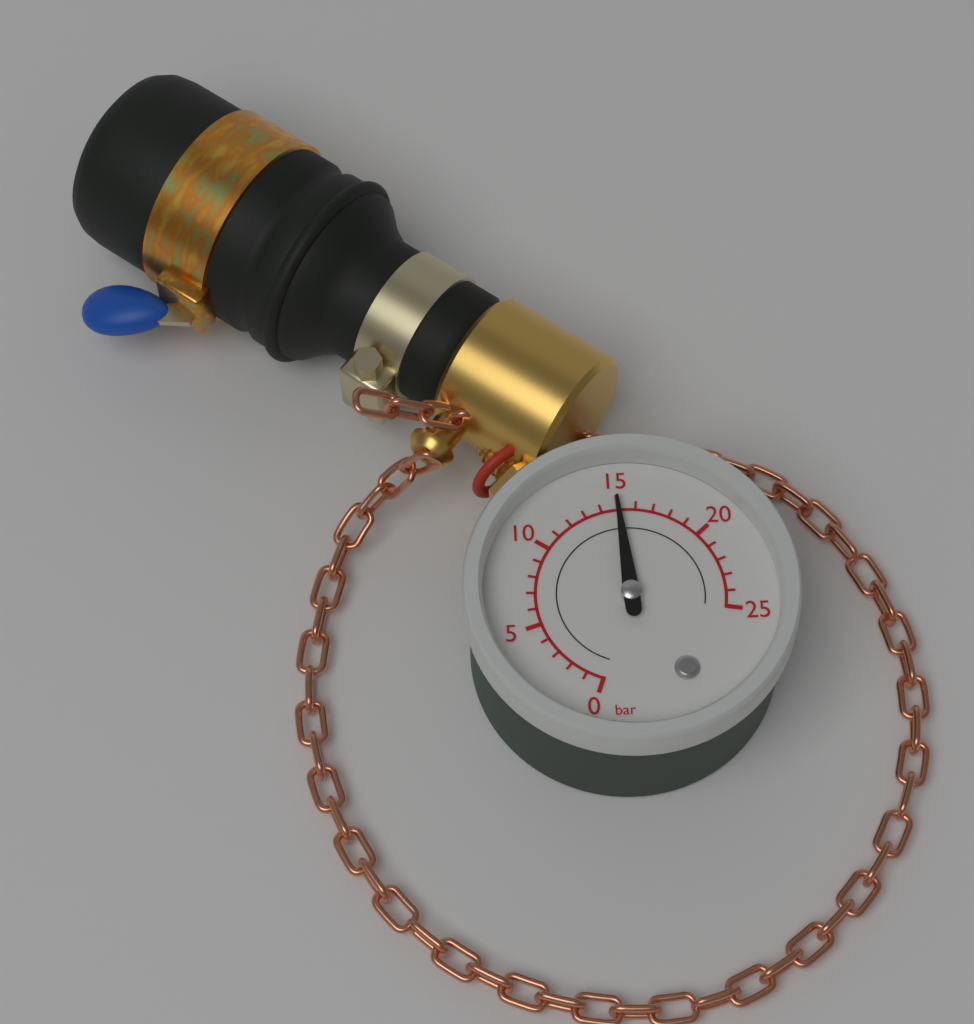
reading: 15 bar
